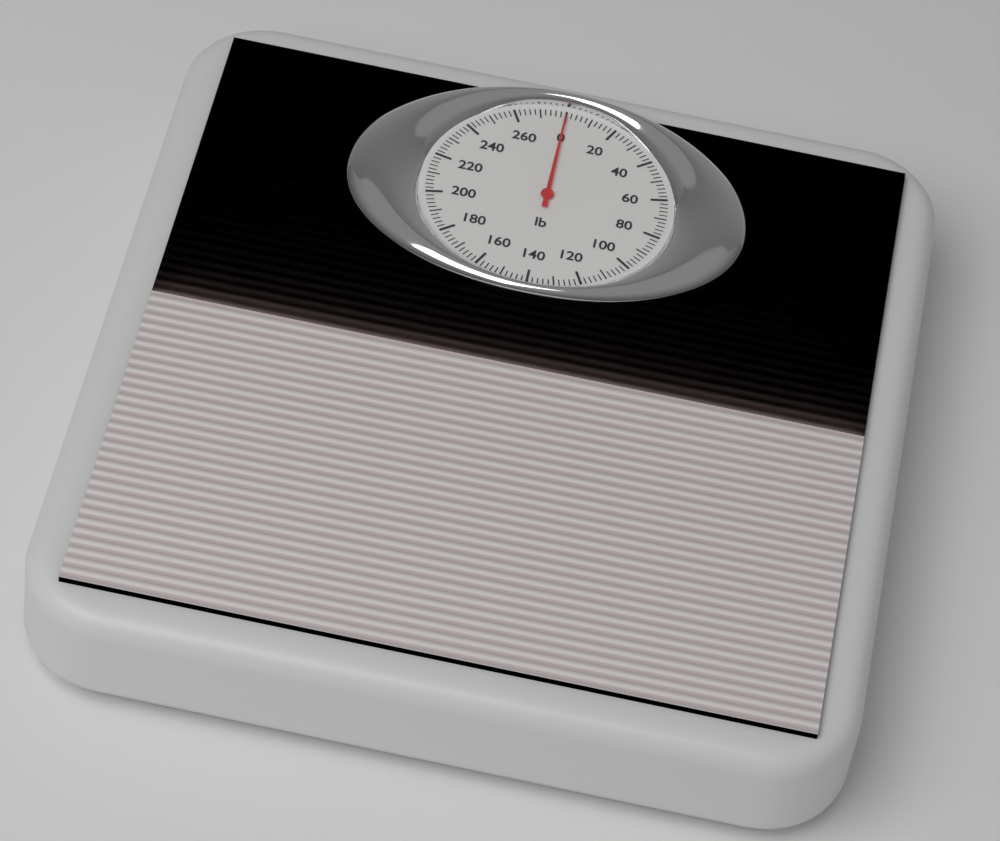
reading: 0 lb
